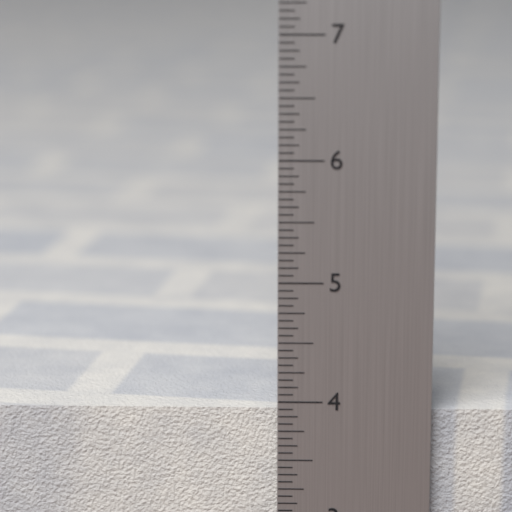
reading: 3.9375 in
